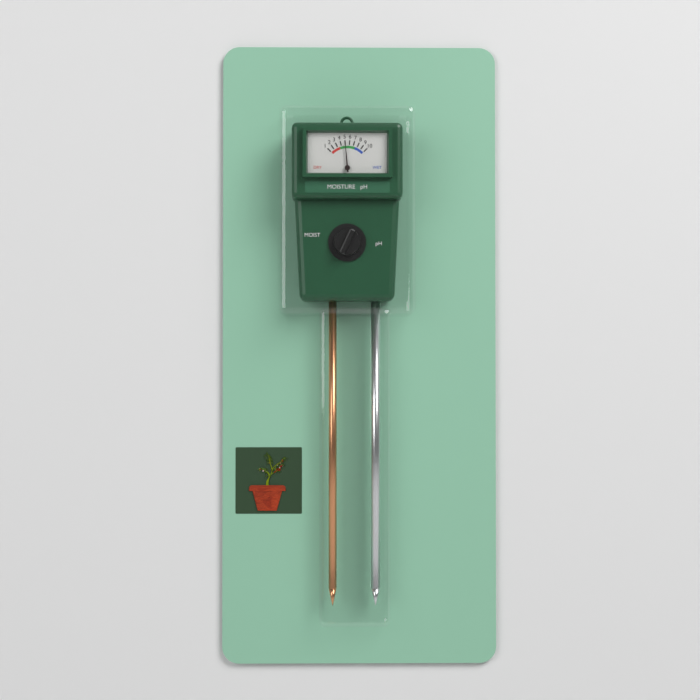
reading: 5 (no unit)
